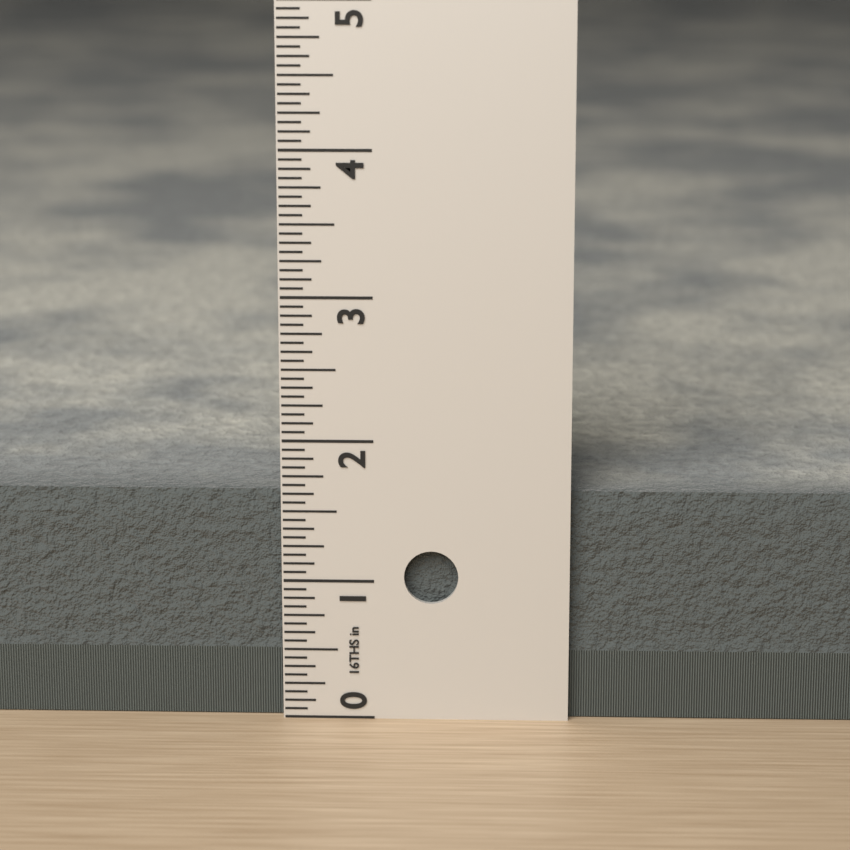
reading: 1.6250 in
